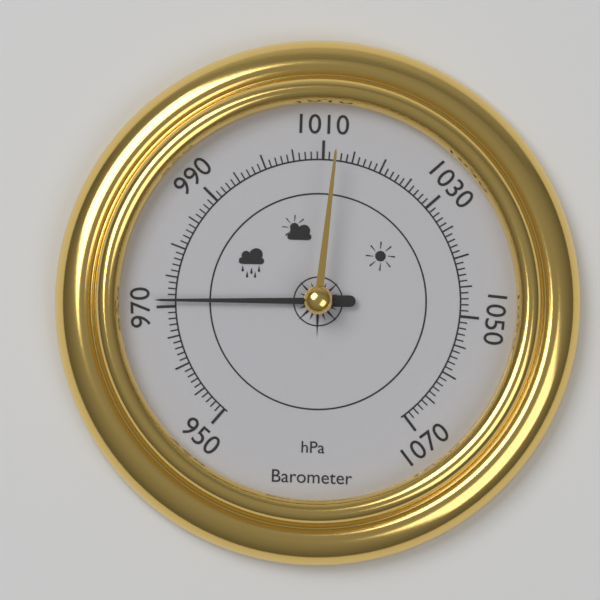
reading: 971 hPa
